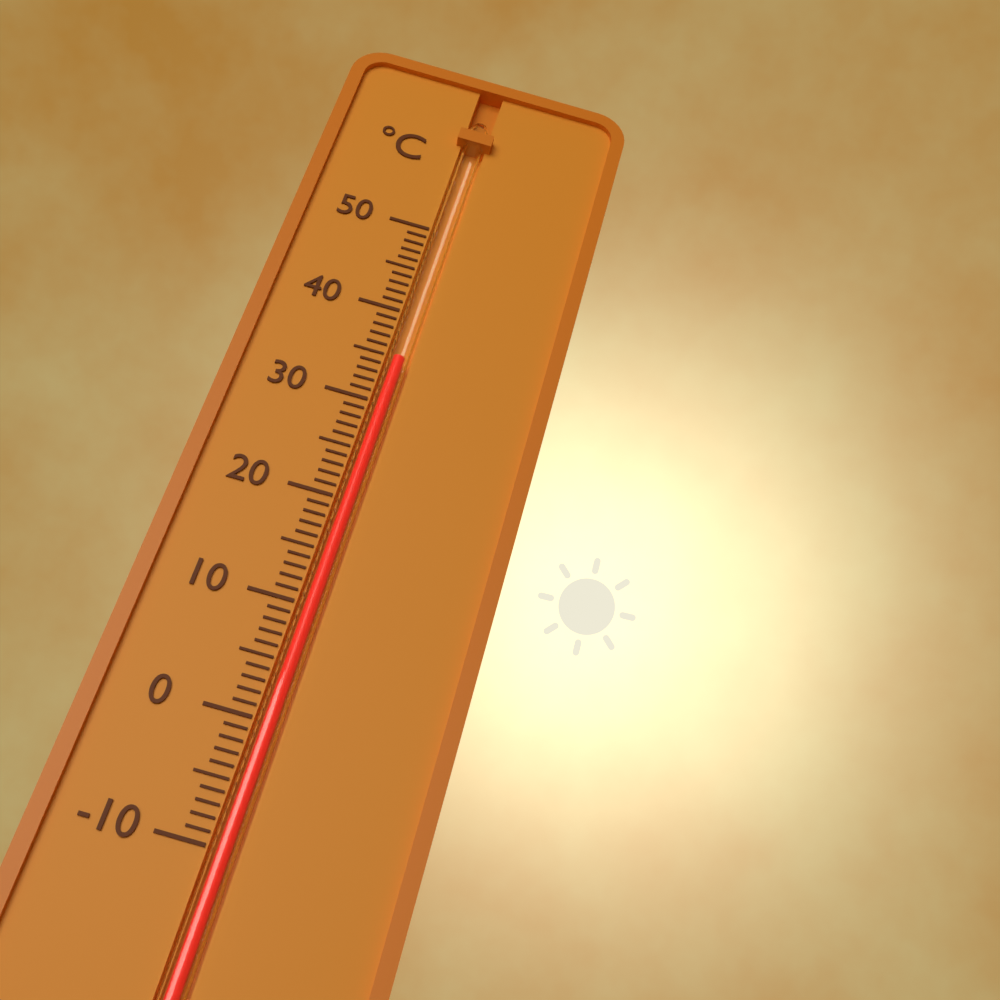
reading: 35 °C
